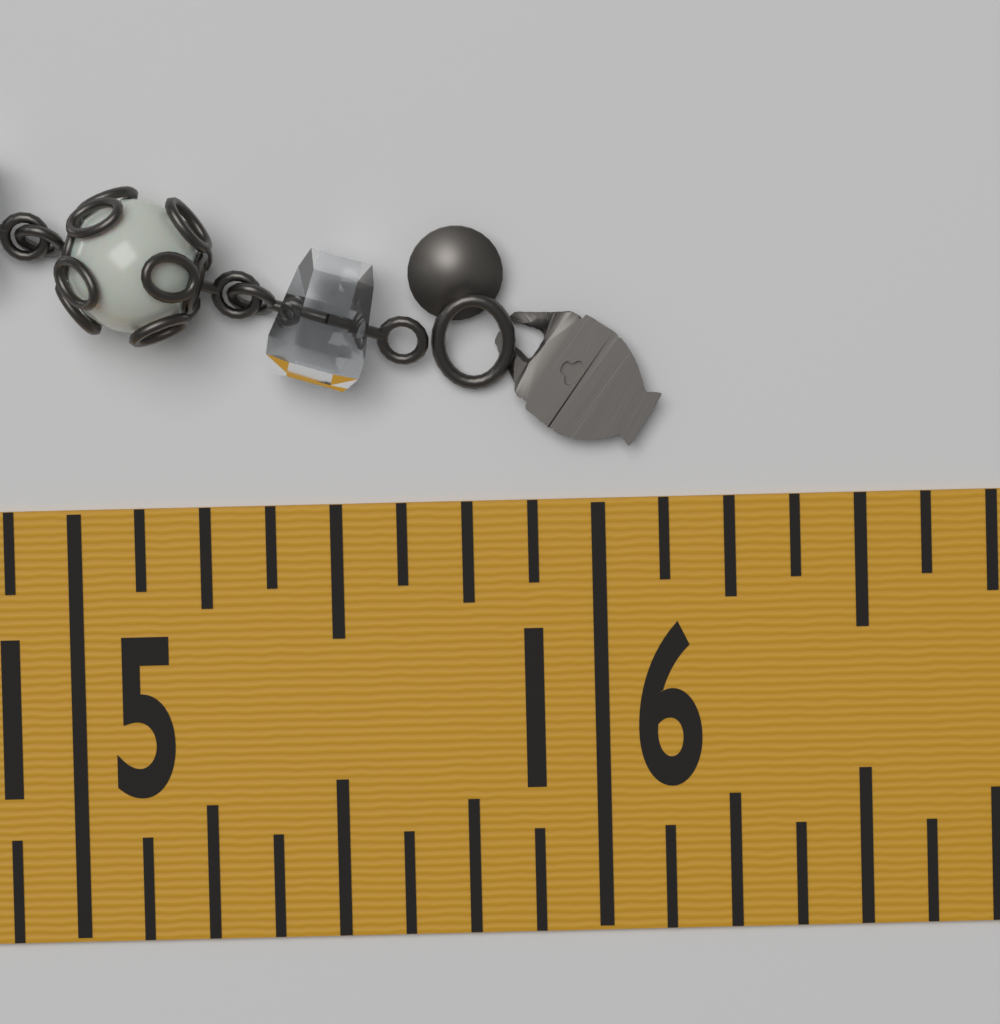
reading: 16.125 in
